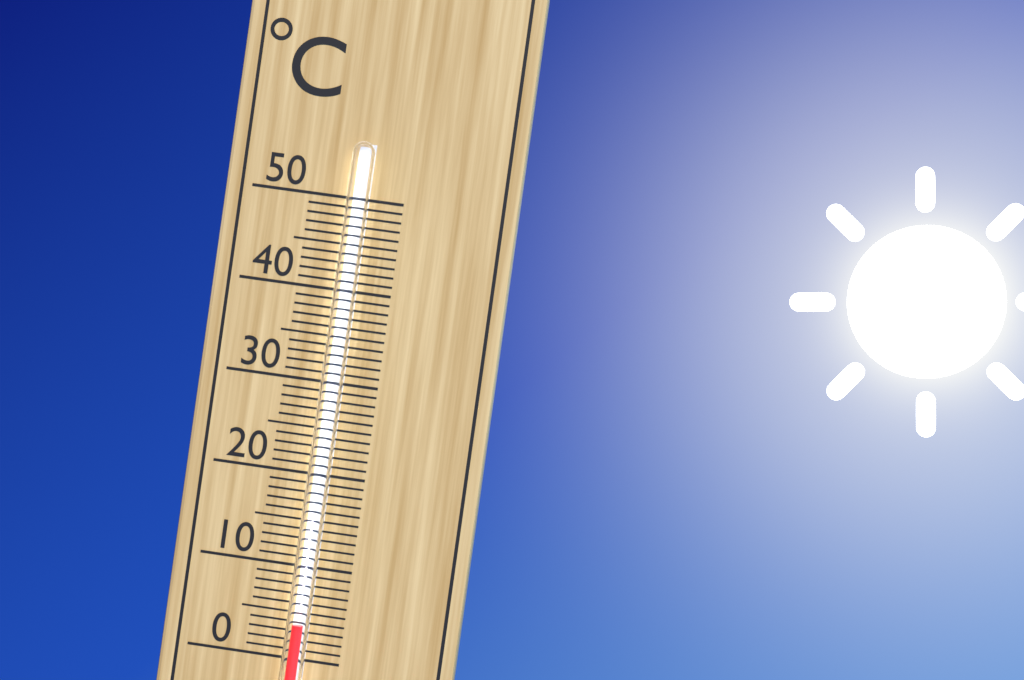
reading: 4 °C
